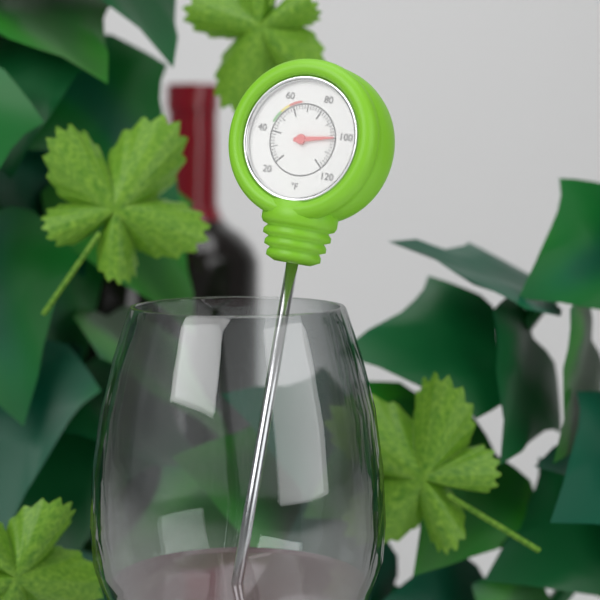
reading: 100 °F
